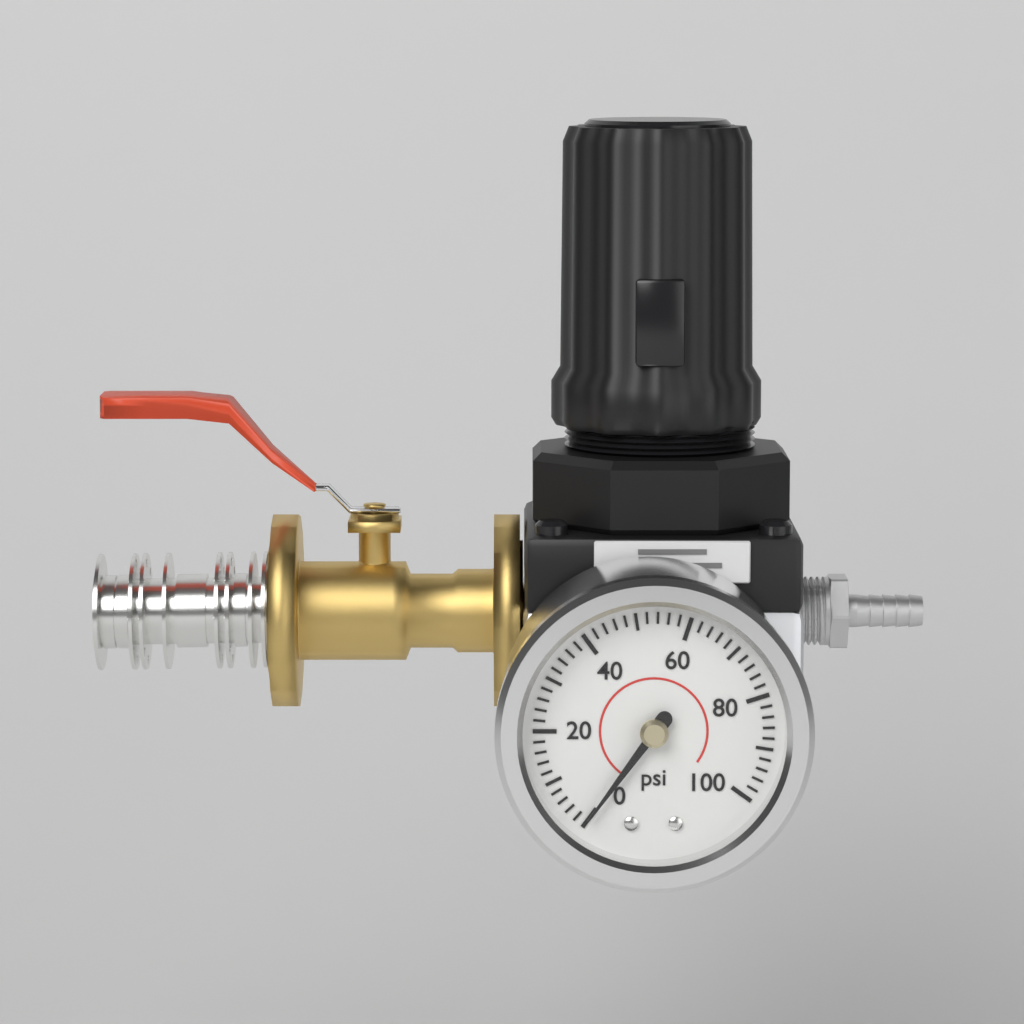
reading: 0 psi
